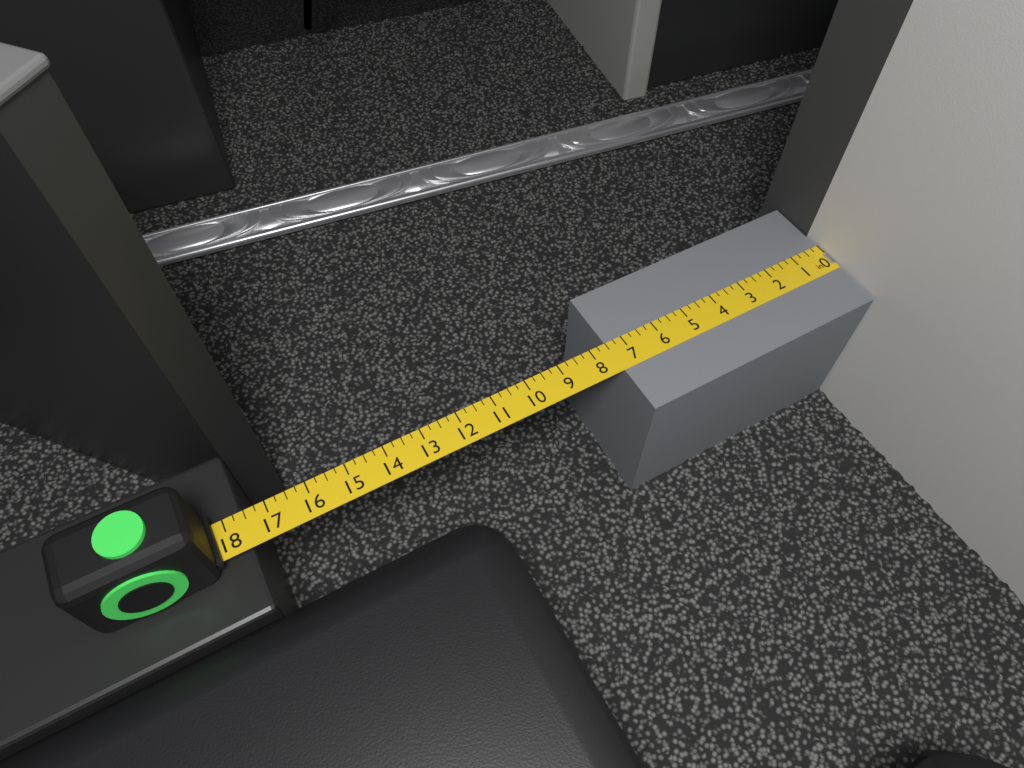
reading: 7.50 in
